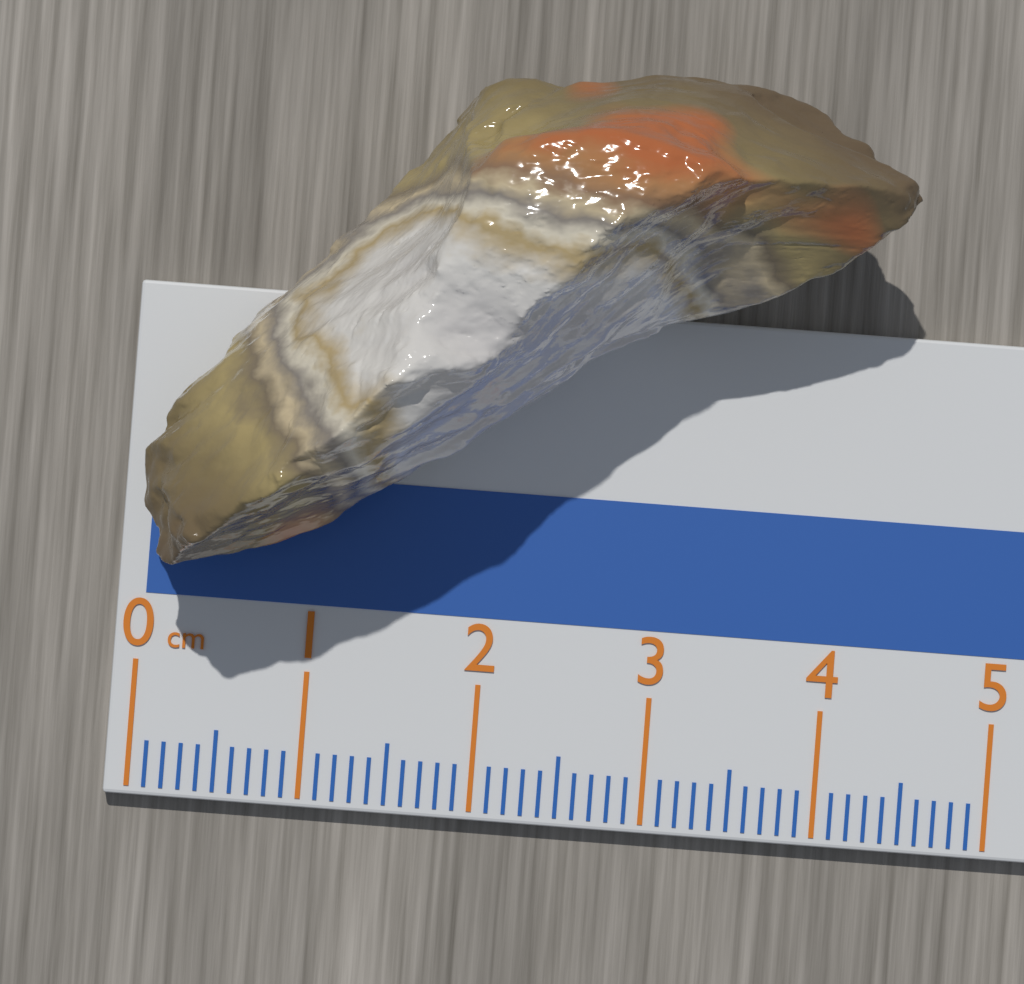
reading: 4.3 cm
